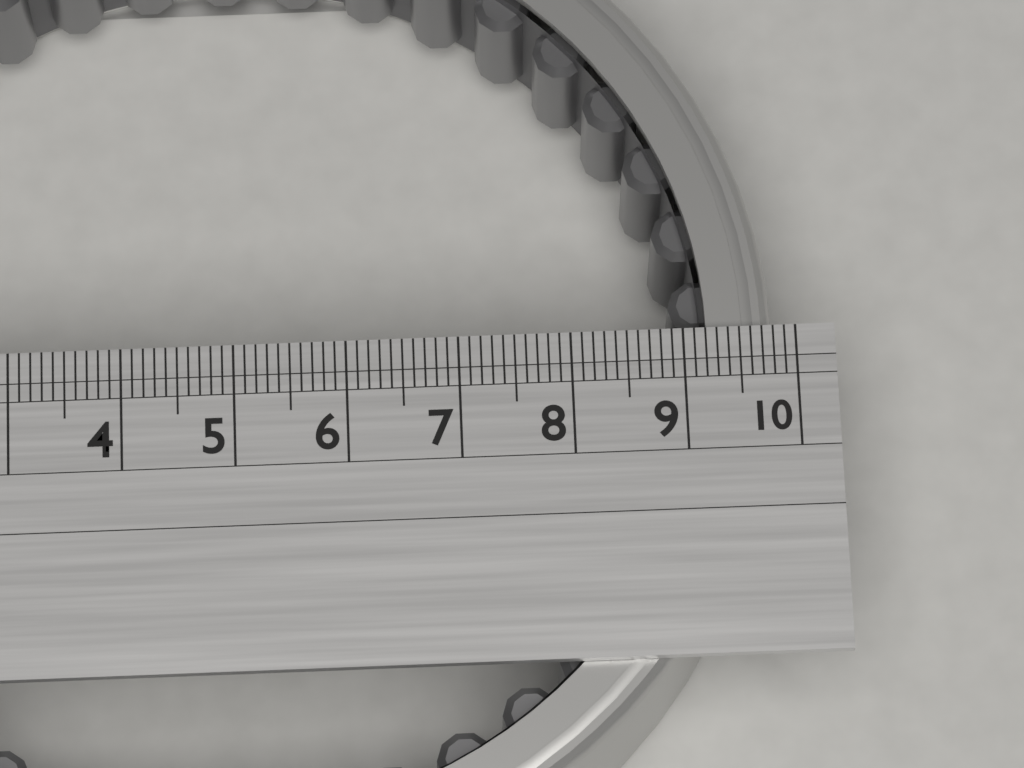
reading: 9.8 (no unit)
